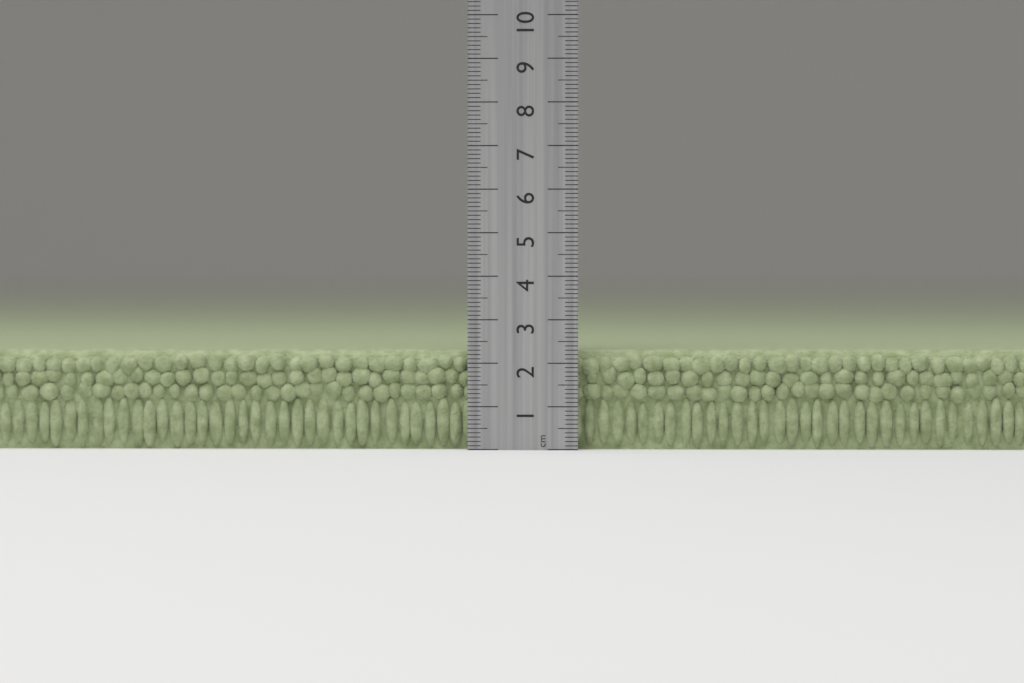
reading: 2.3 cm
